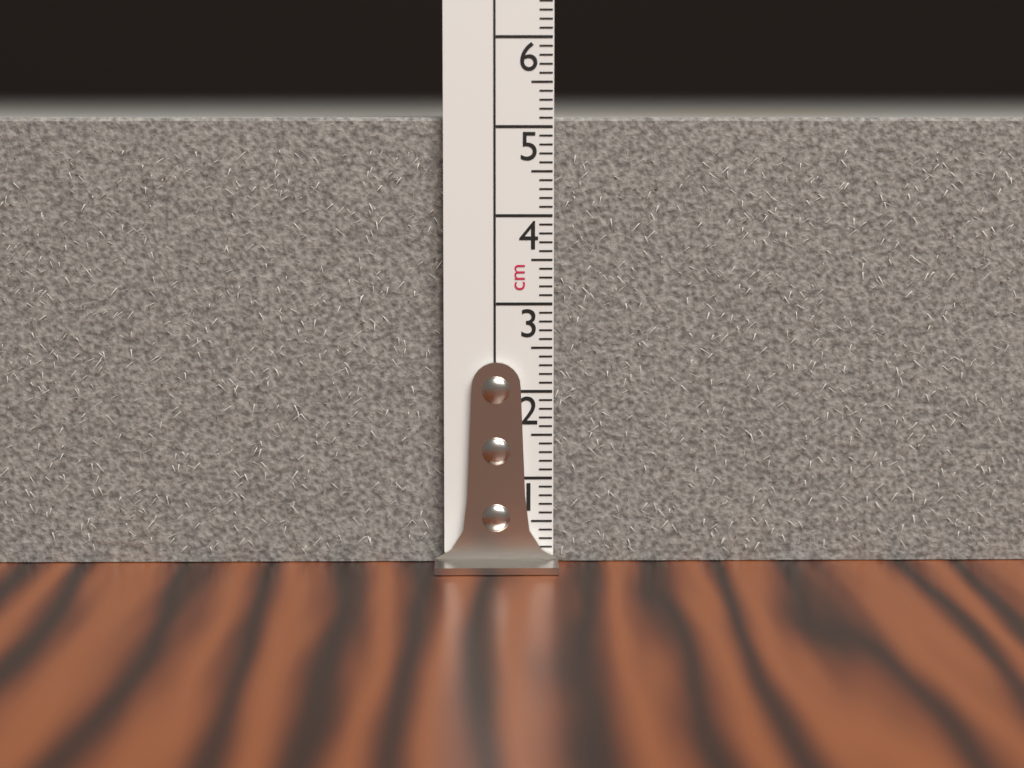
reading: 5.1 cm
